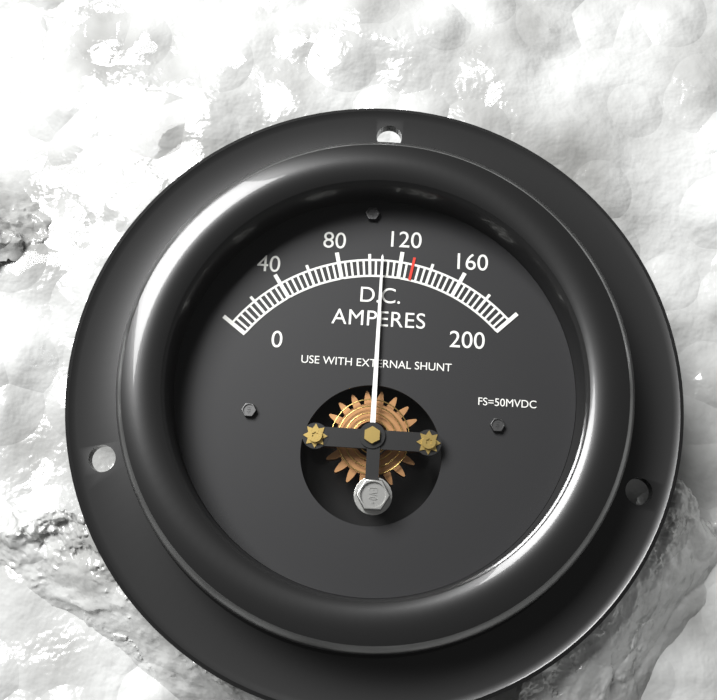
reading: 108 A
